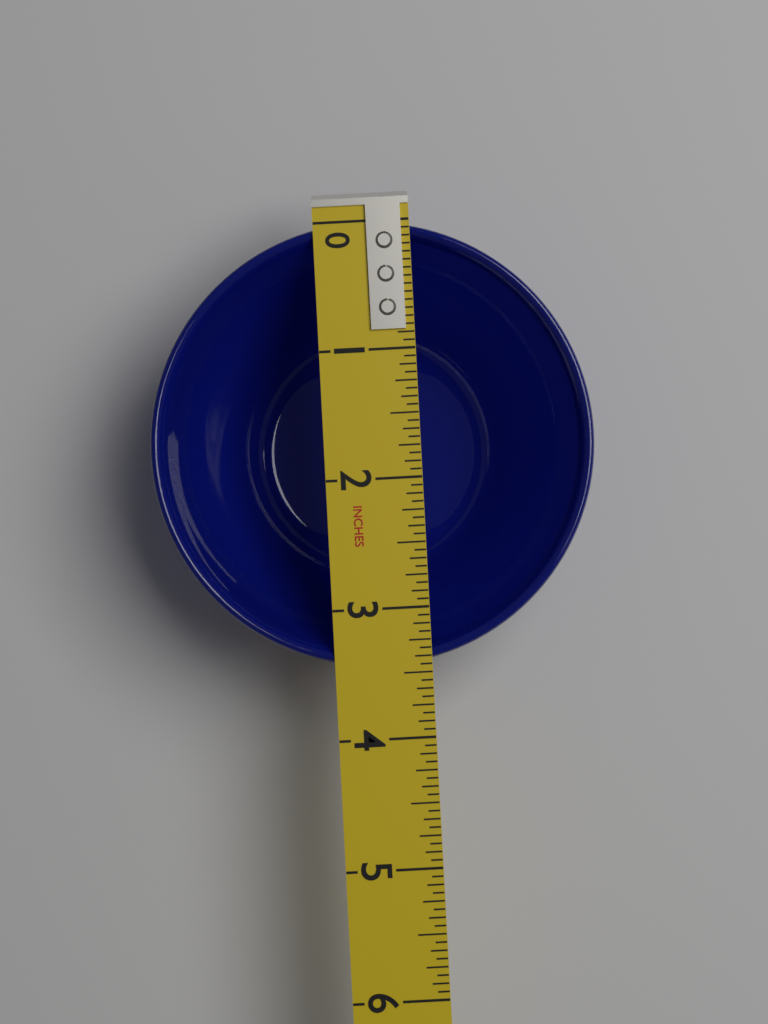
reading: 3.4375 in
